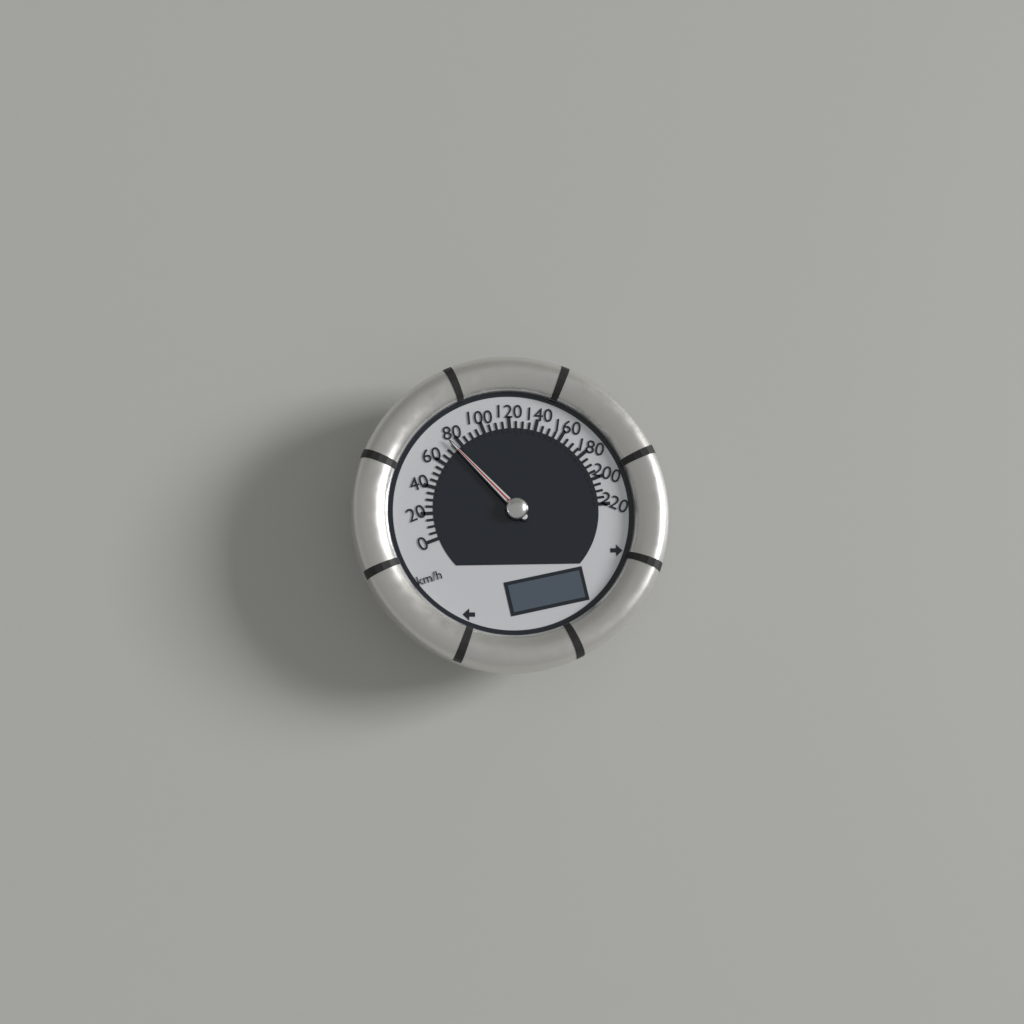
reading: 75 km/h
